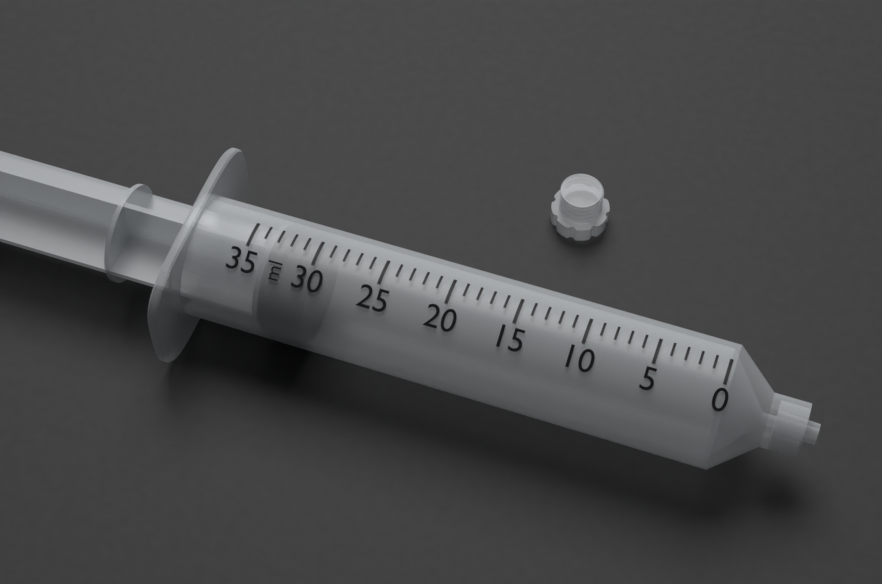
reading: 30 ml
